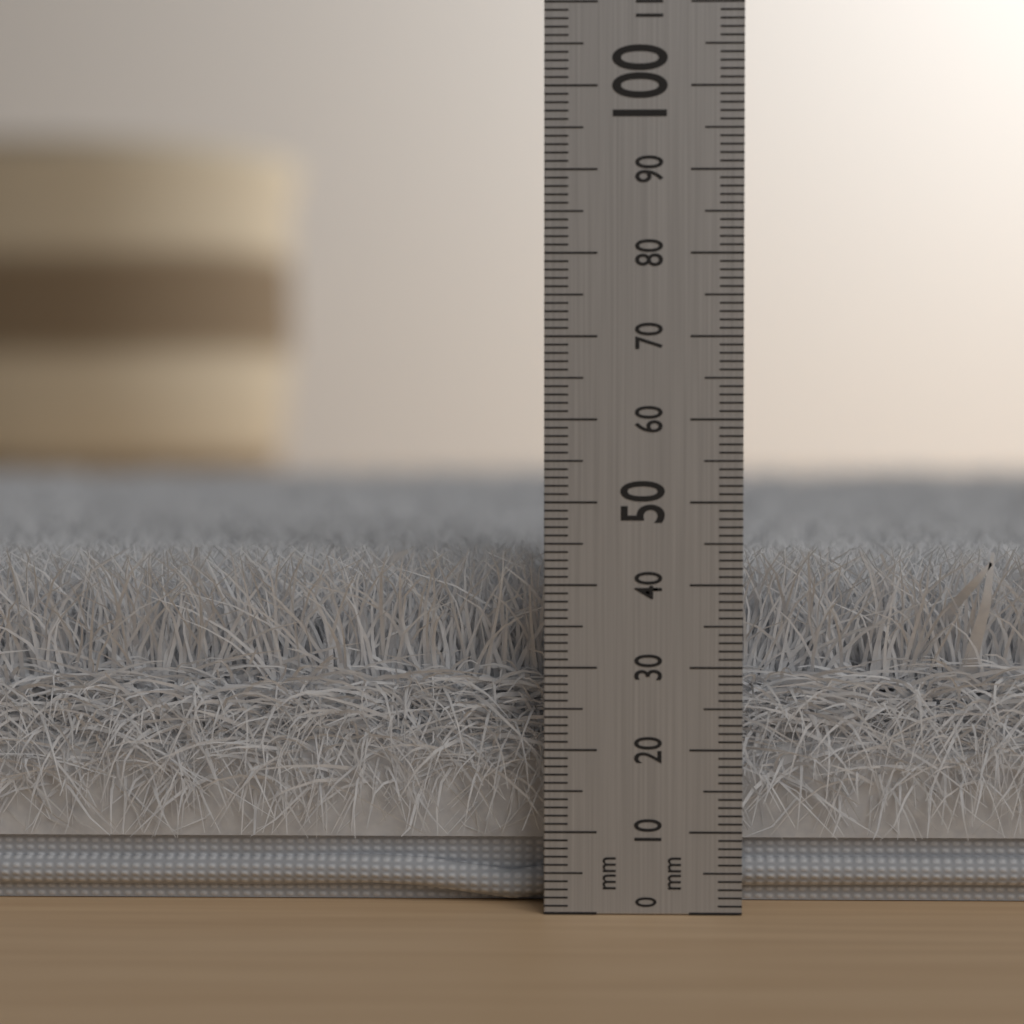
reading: 44 mm
